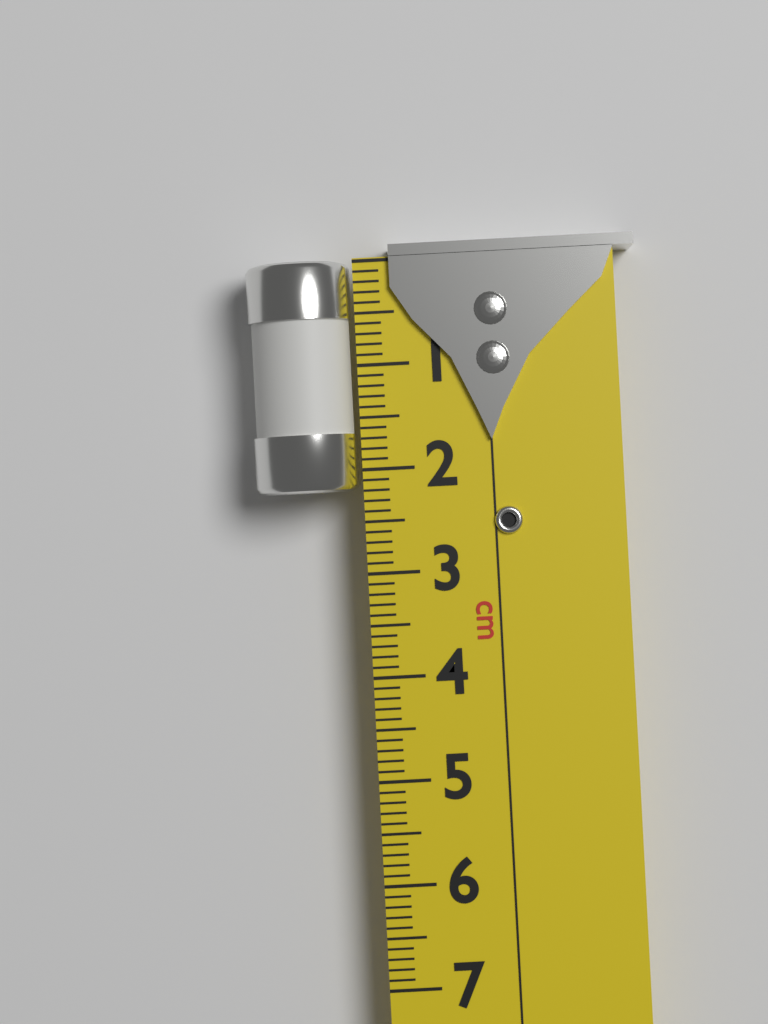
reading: 2.2 cm
